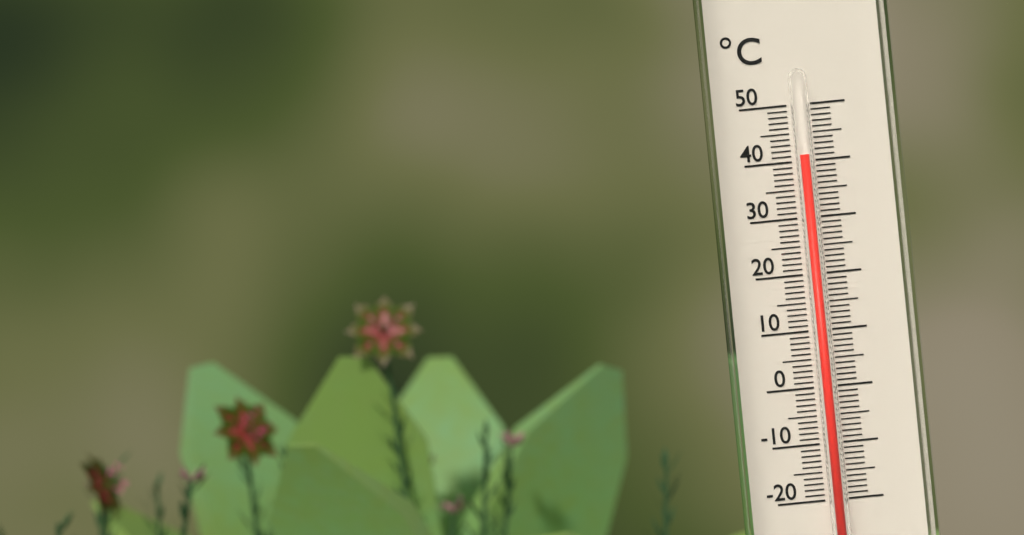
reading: 41 °C
